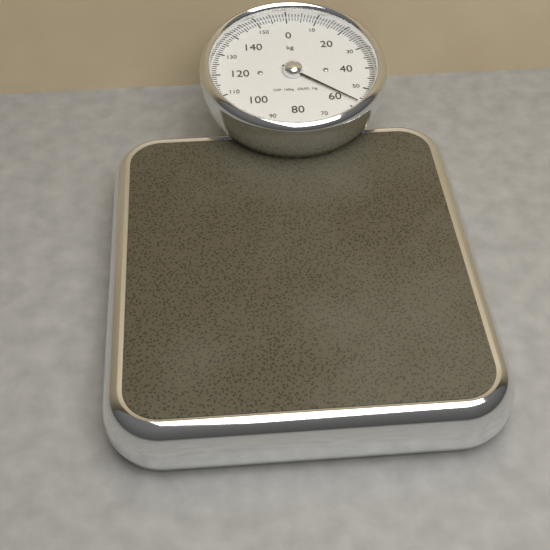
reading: 57 kg
